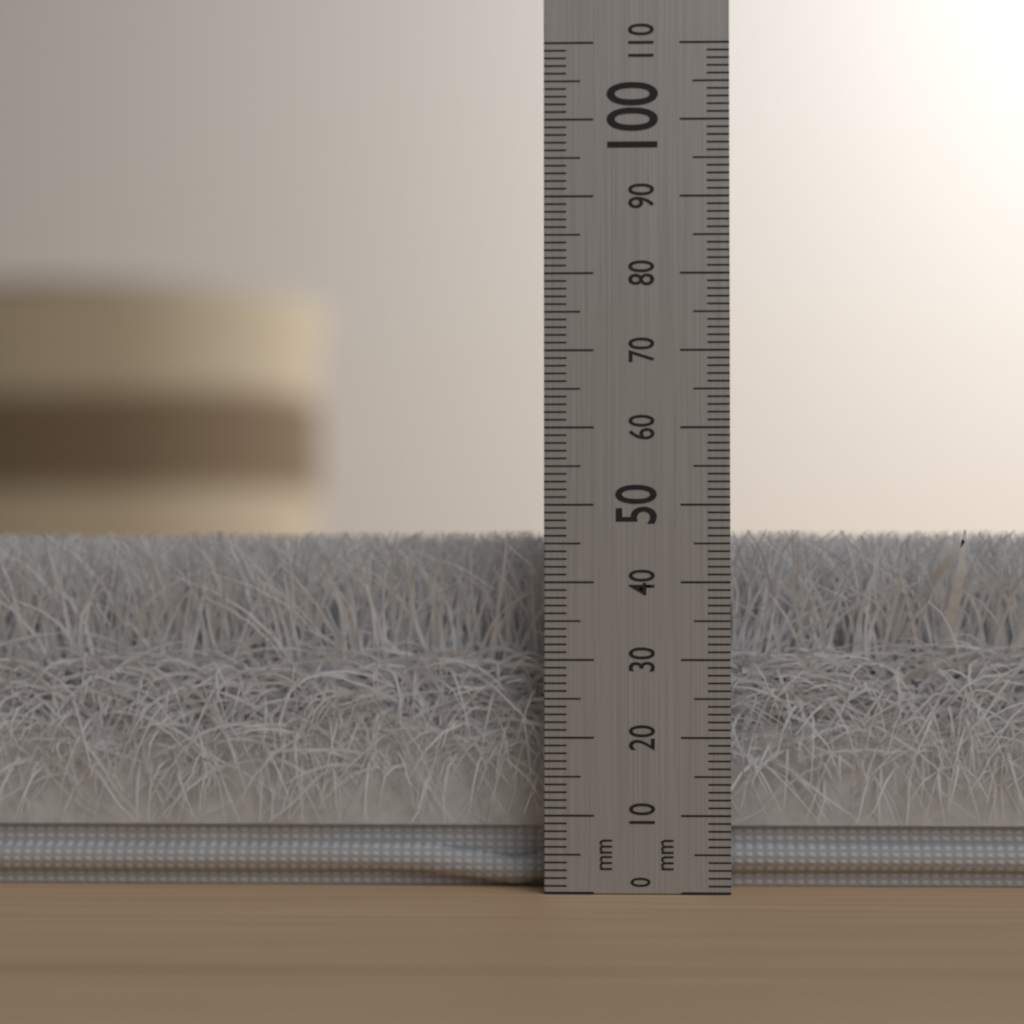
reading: 47 mm
